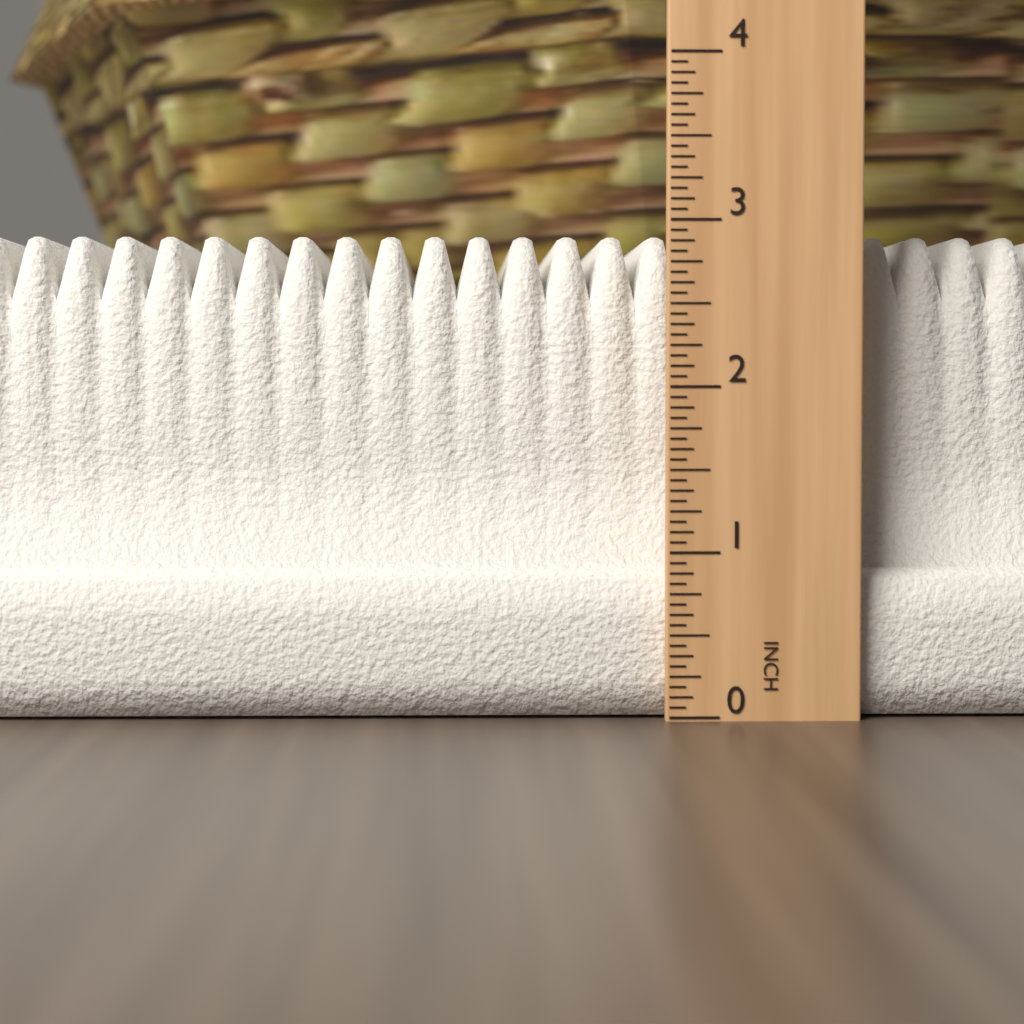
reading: 2.9375 in
